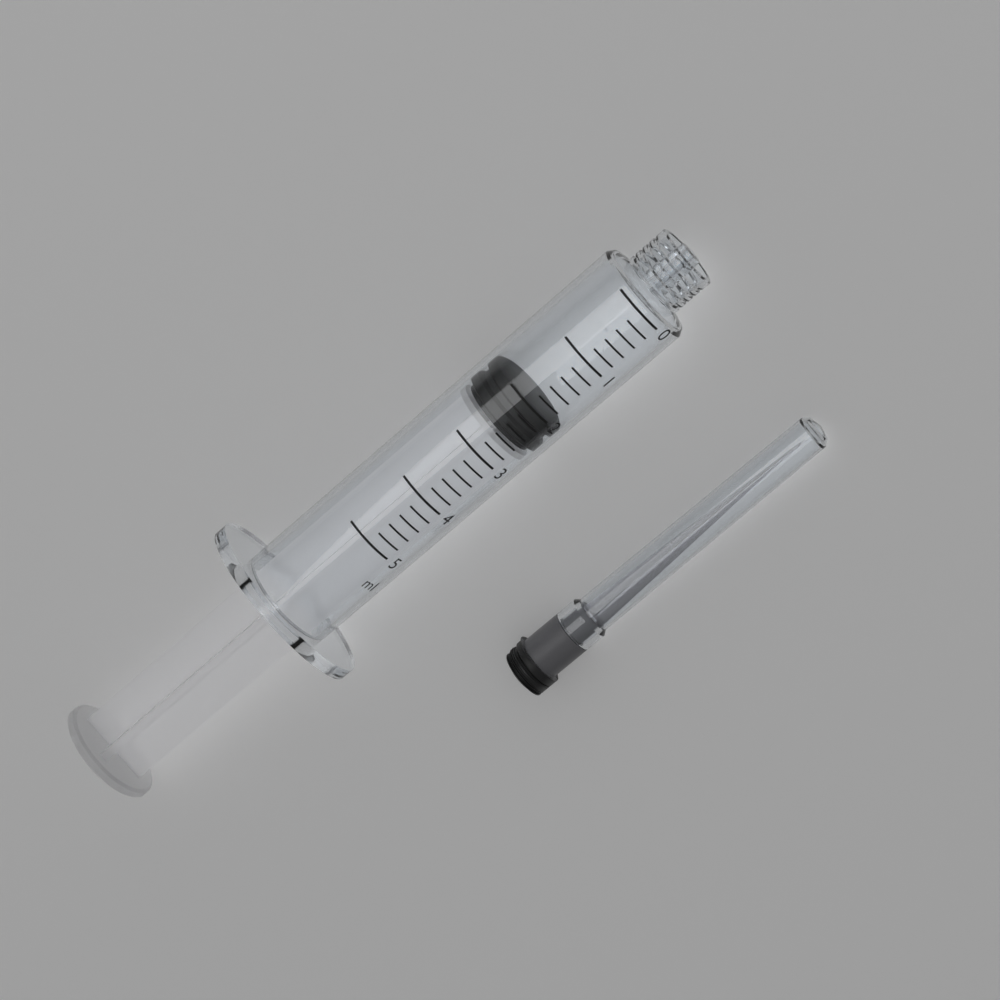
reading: 2.0 ml
